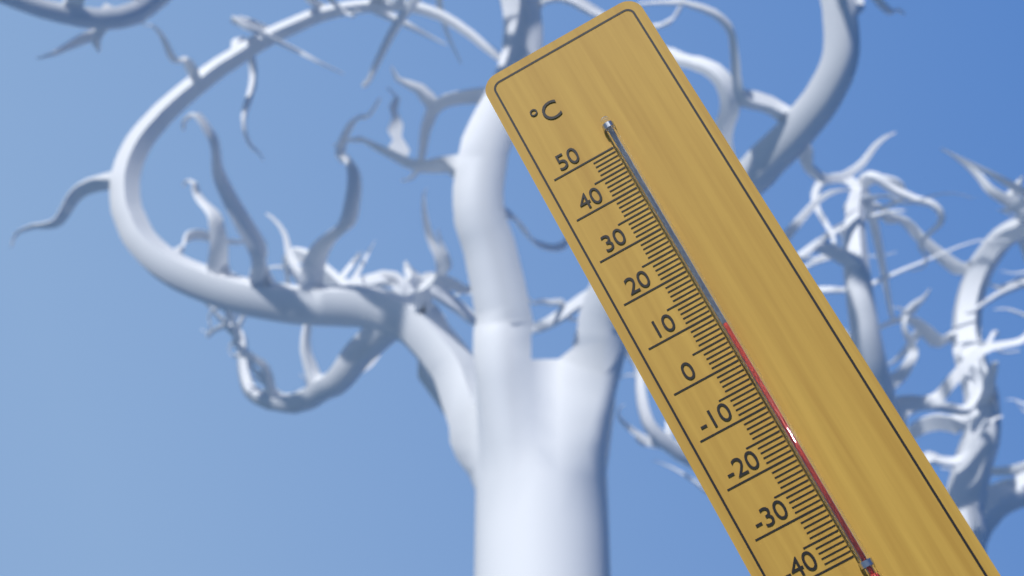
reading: 7 °C
